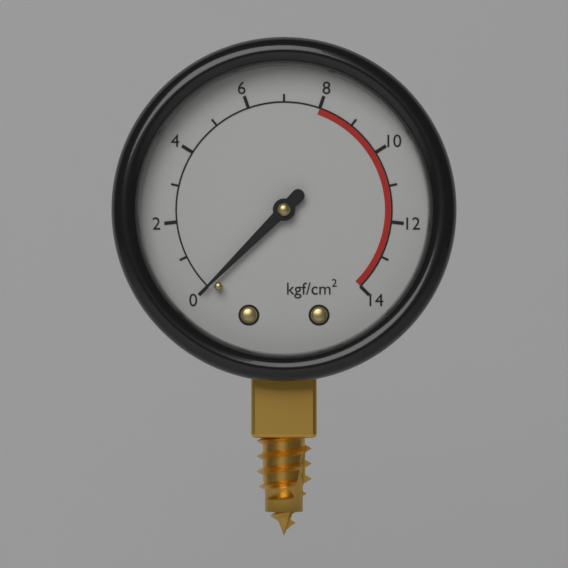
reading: 0 kgf/cm²
